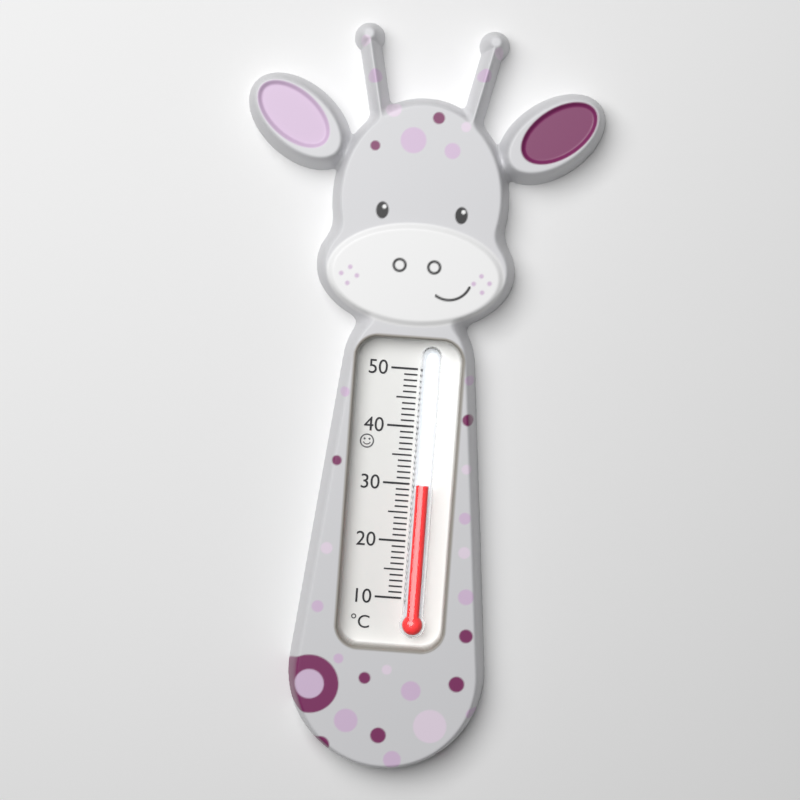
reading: 30 °C
